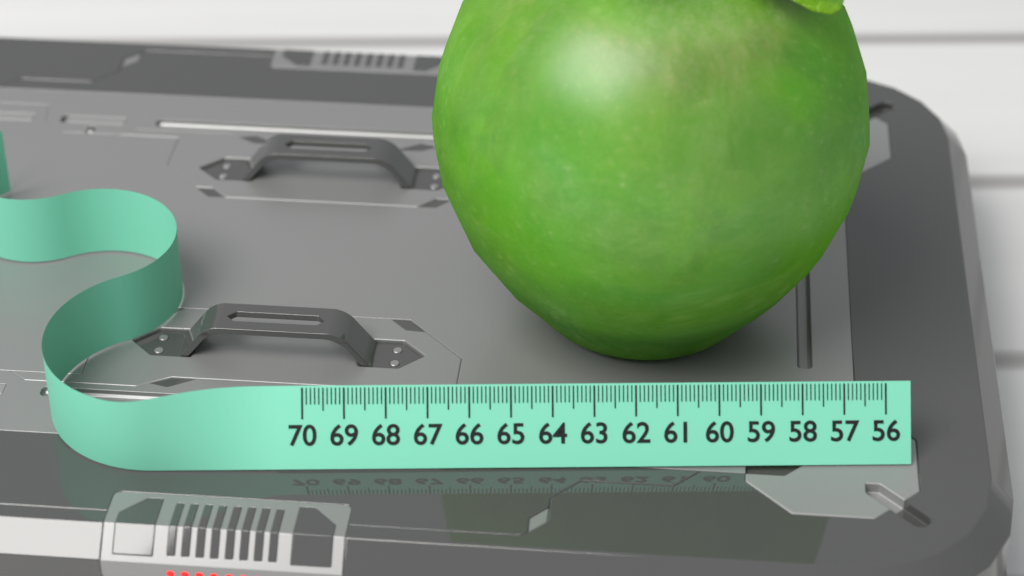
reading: 66.9 (no unit)
